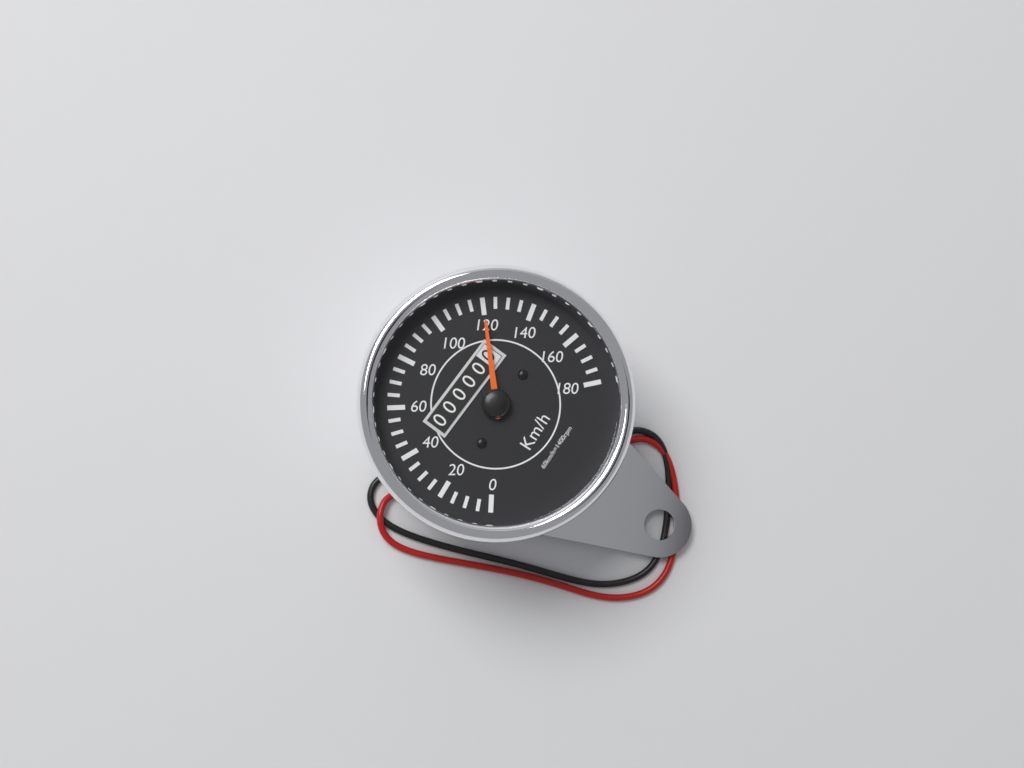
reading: 120 km/h
